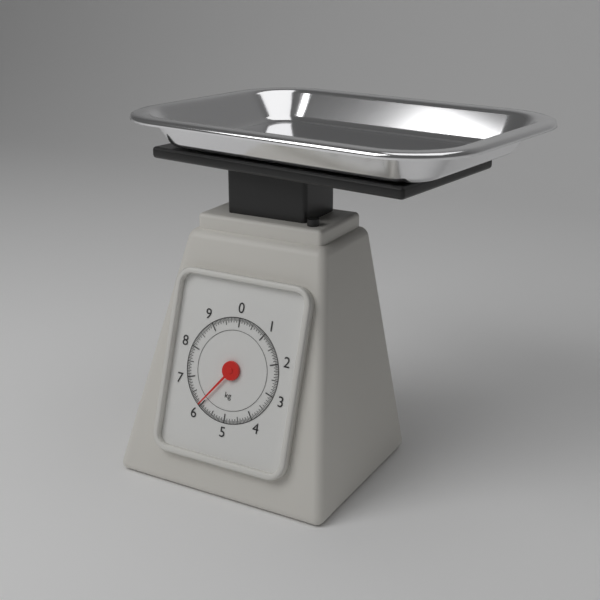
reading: 6.05 kg
